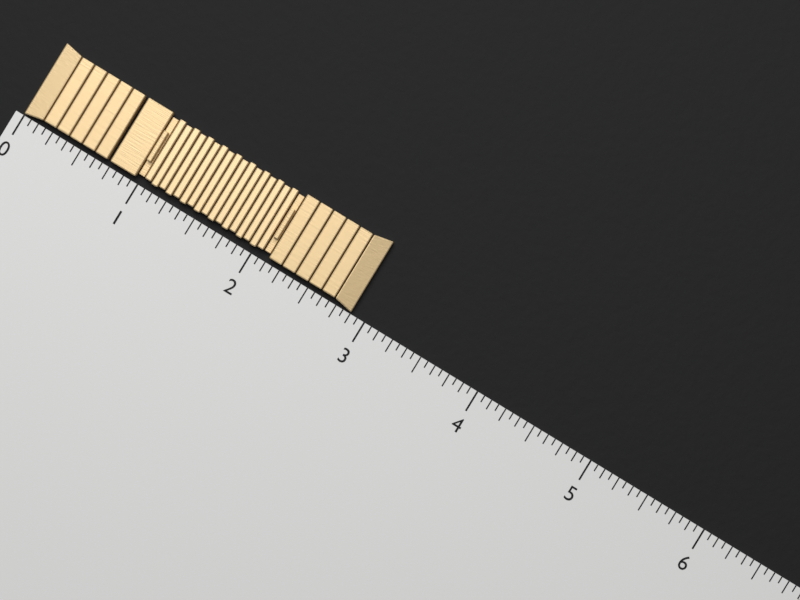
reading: 2.8750 (no unit)
